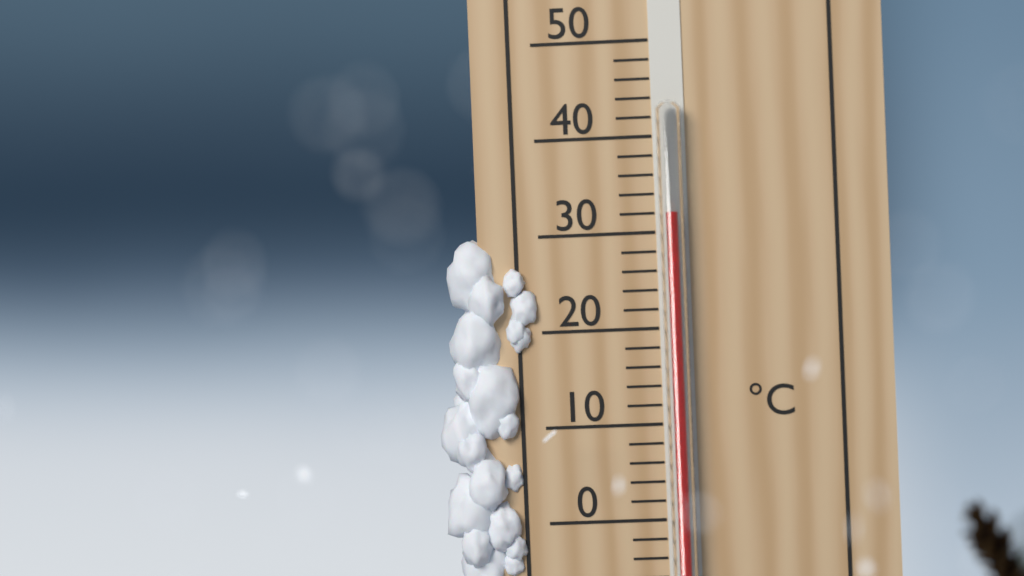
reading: 32 °C
